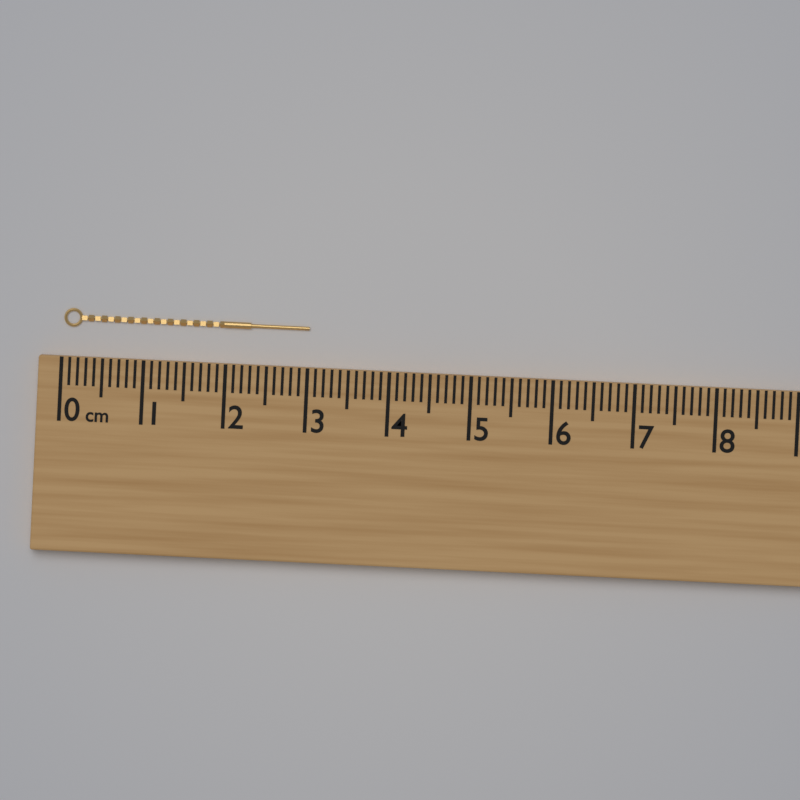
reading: 3.0 cm
